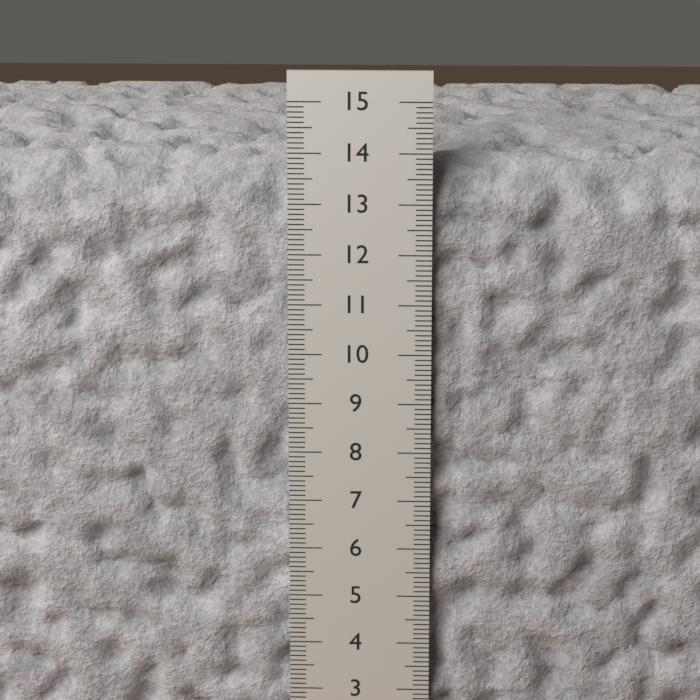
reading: 13.8 cm
